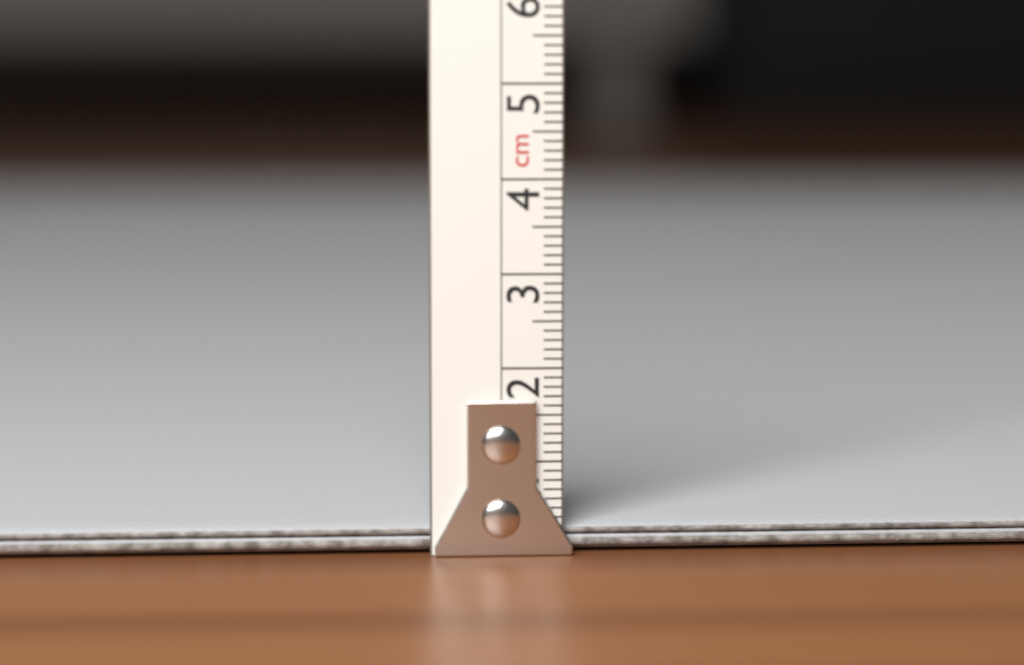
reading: 0.3 cm
